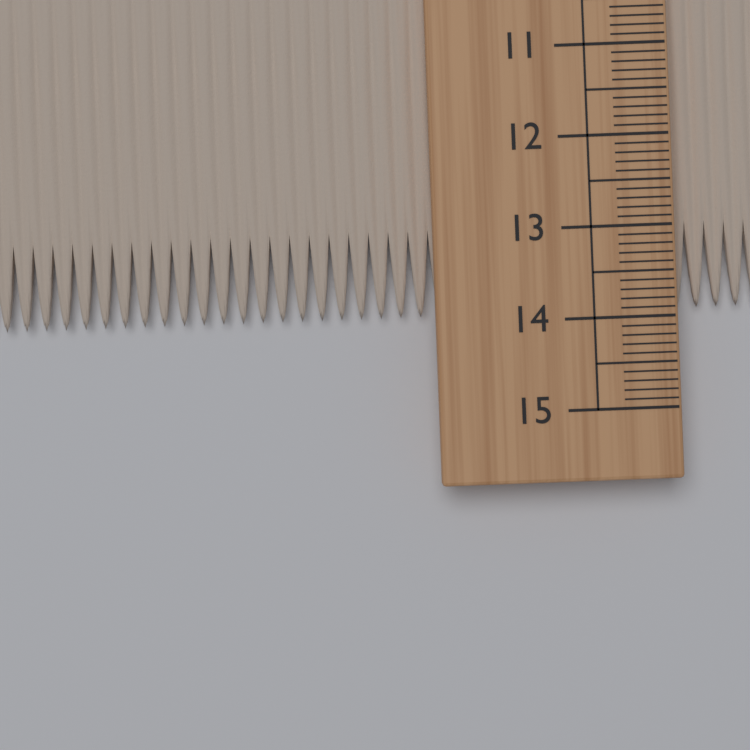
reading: 13.9 cm
